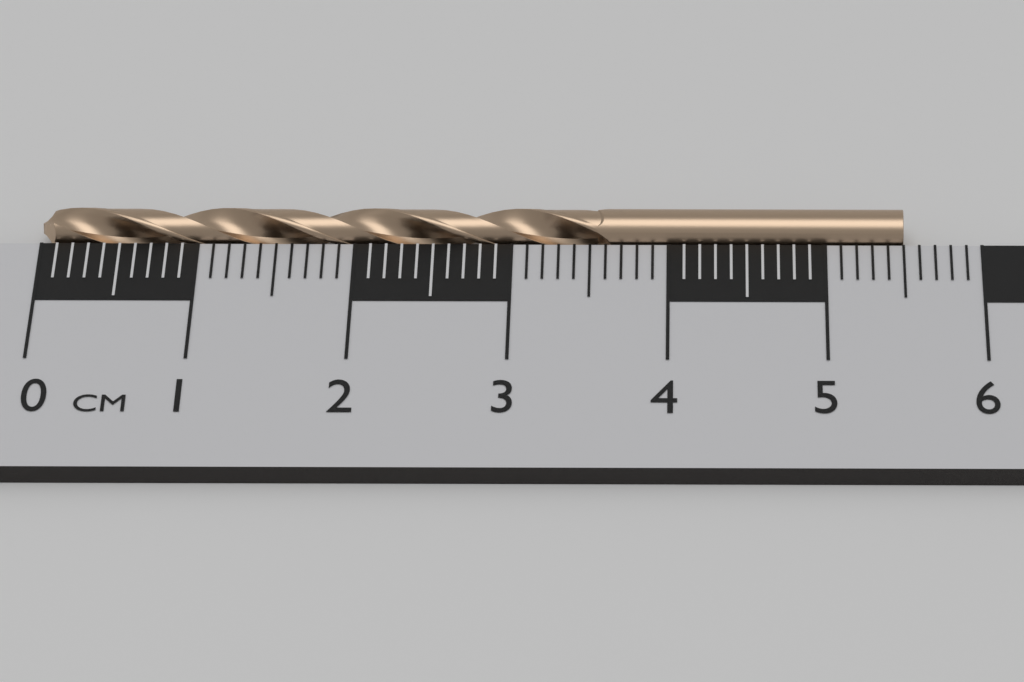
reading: 5.5 cm
